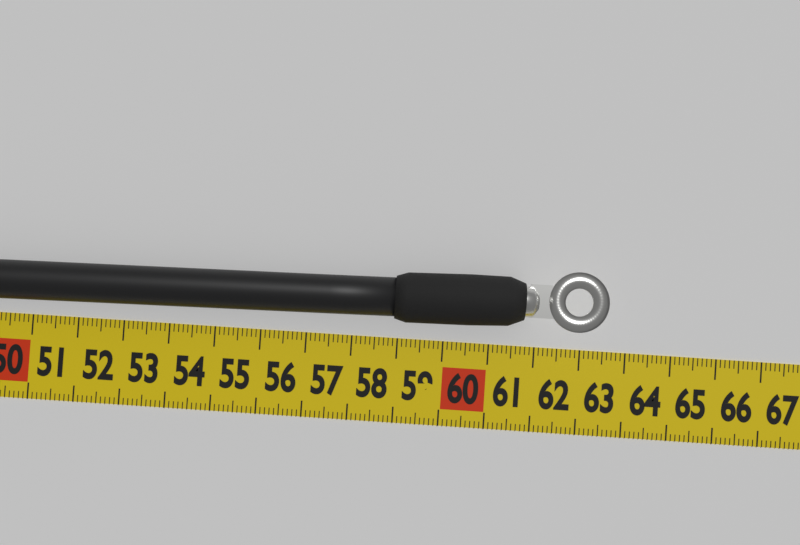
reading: 63.5 cm
